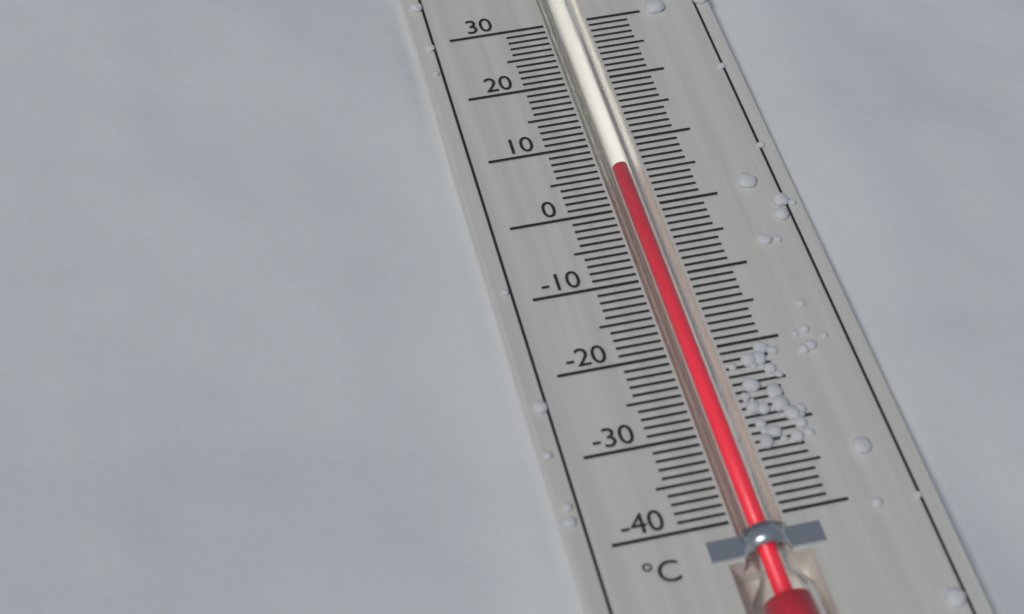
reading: 6 °C
